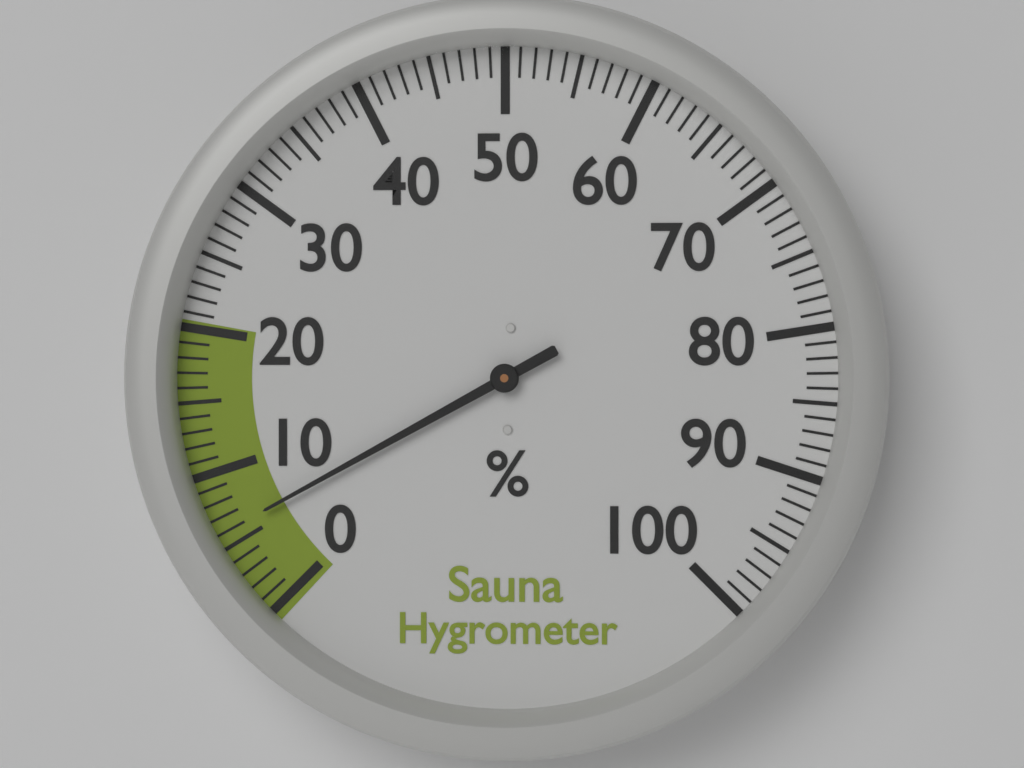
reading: 6 %
